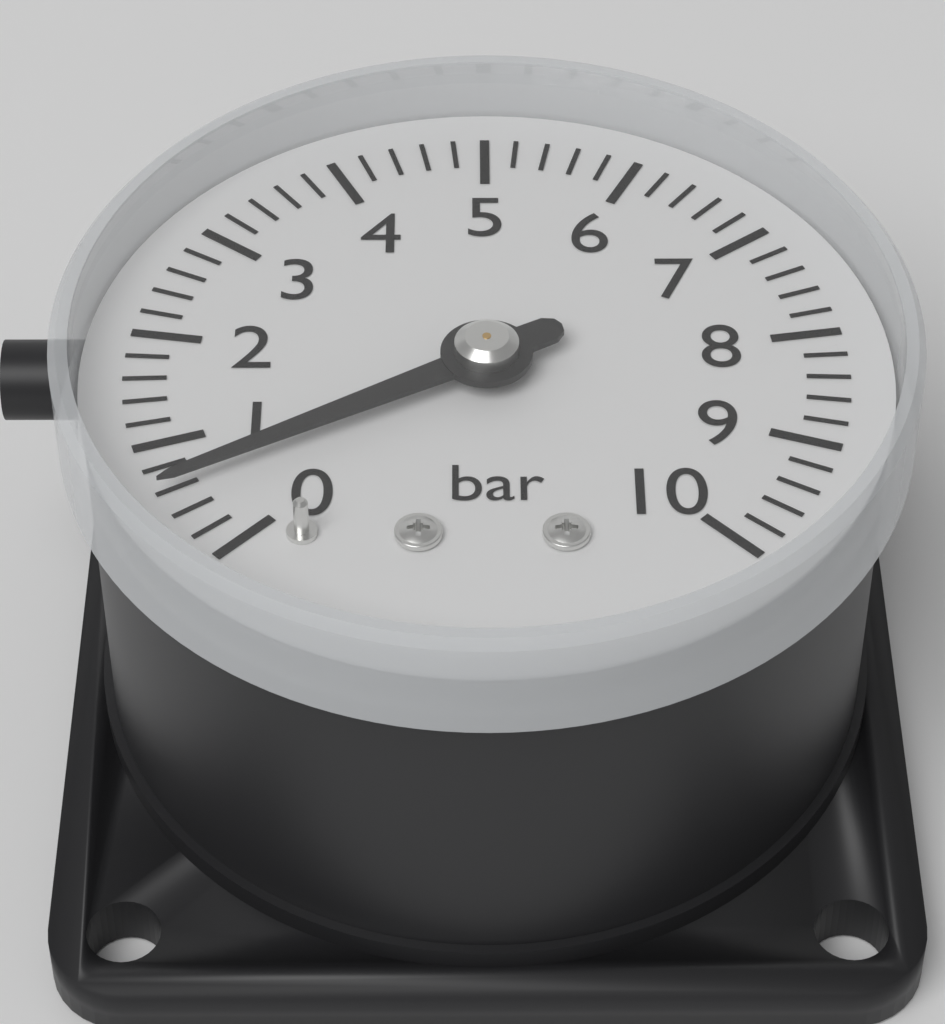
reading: 0.6 bar
